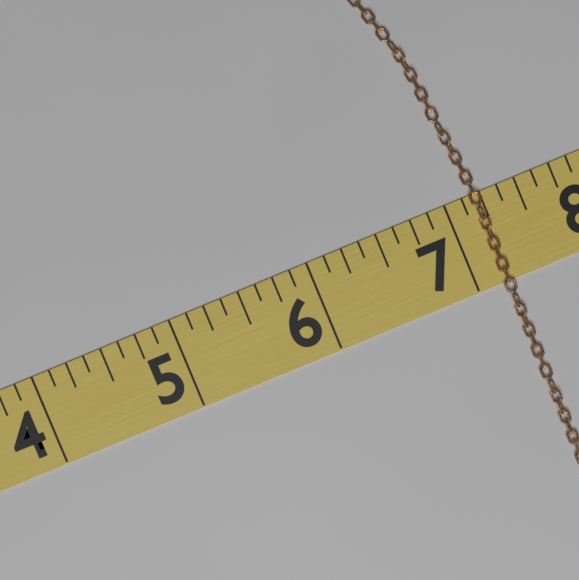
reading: 7.250 (no unit)
